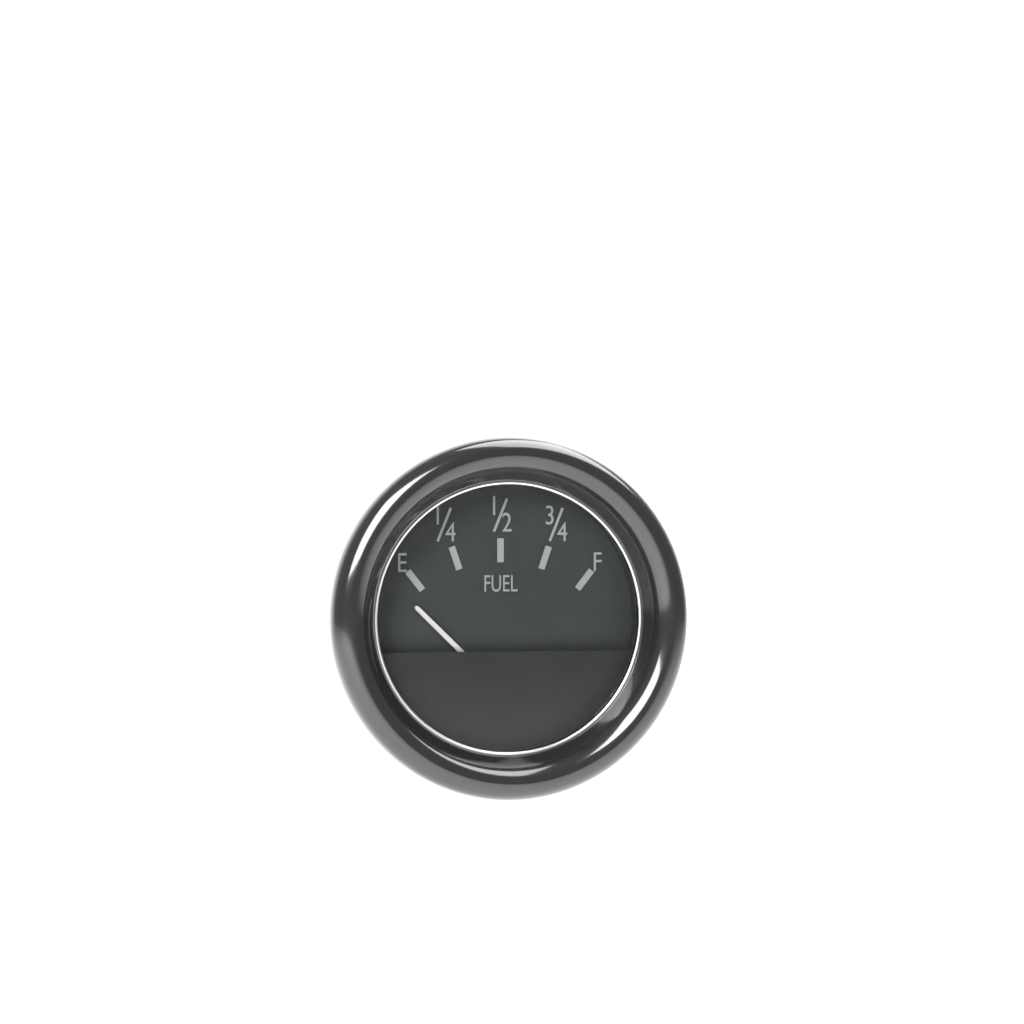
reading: -0.10 (no unit)
